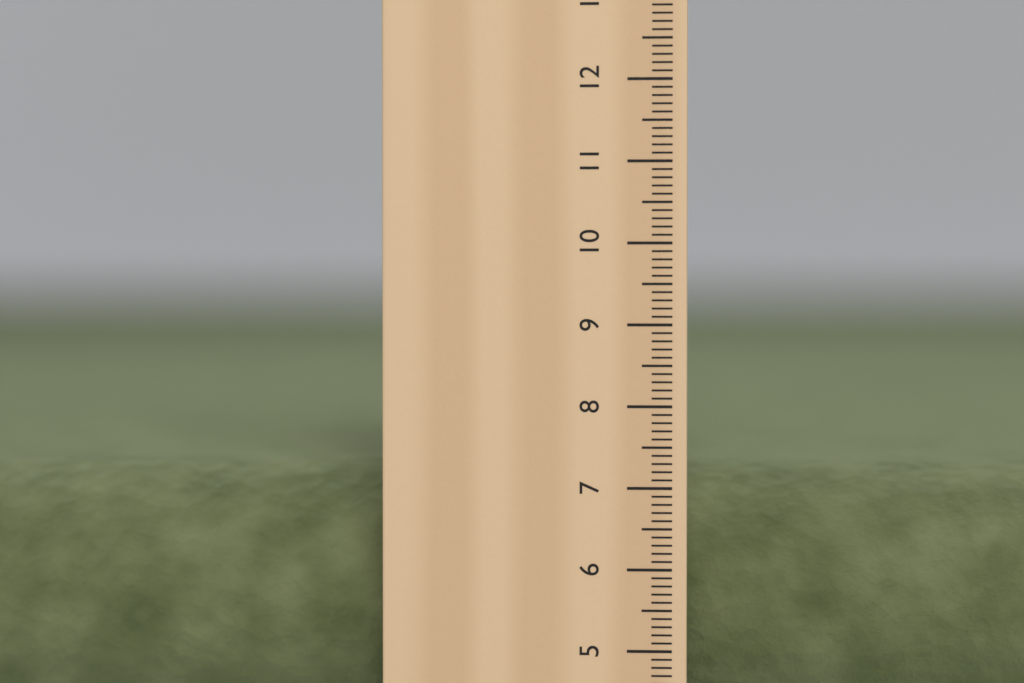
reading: 7.2 cm
